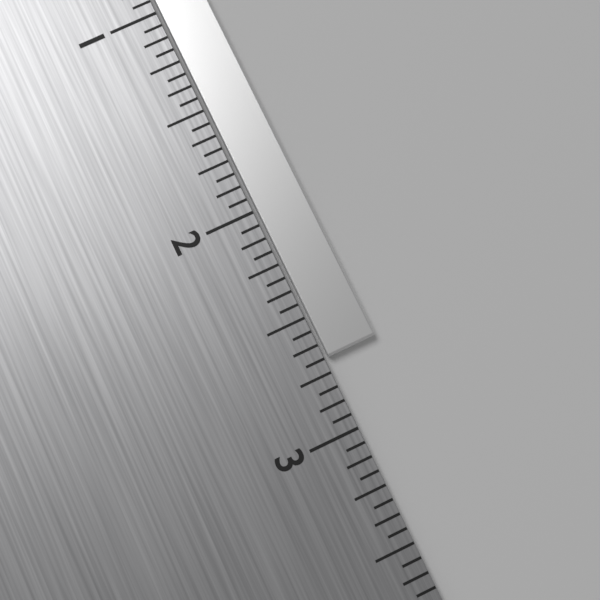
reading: 2.6875 in
